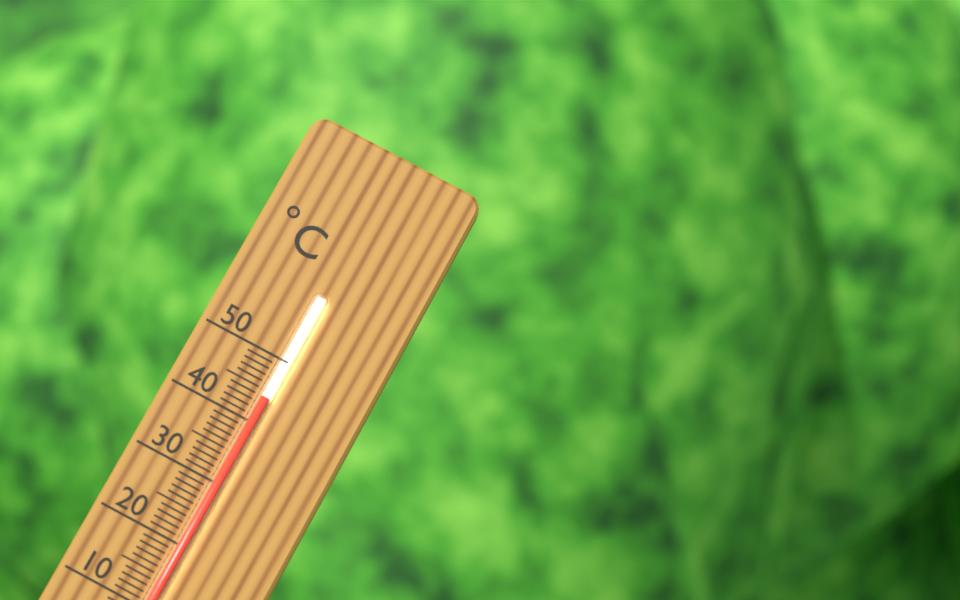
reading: 44 °C
